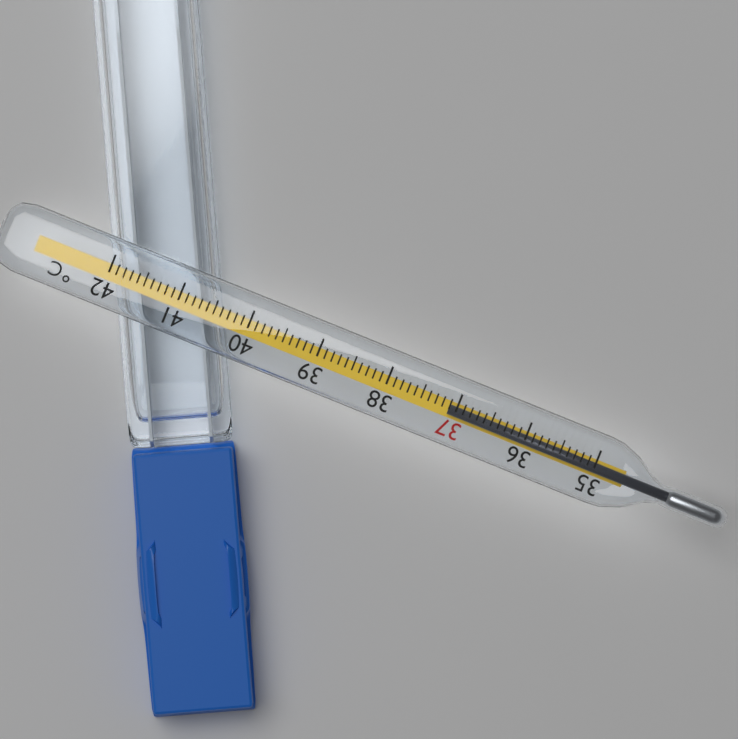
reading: 37.1 °C
